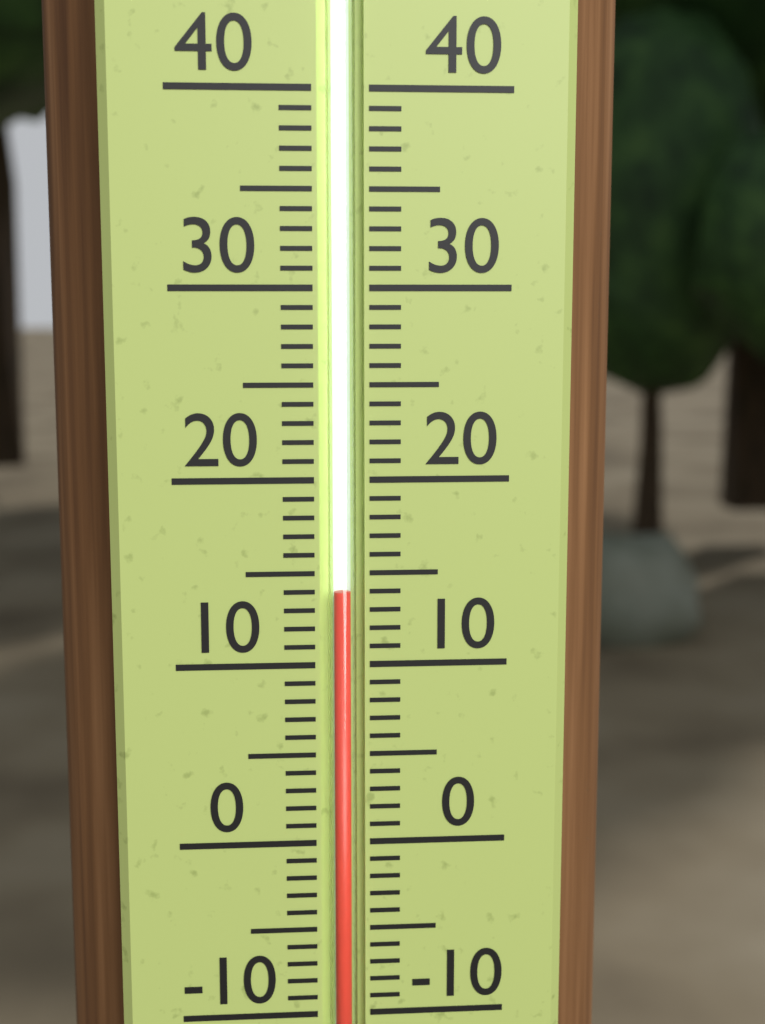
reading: 14 (no unit)
